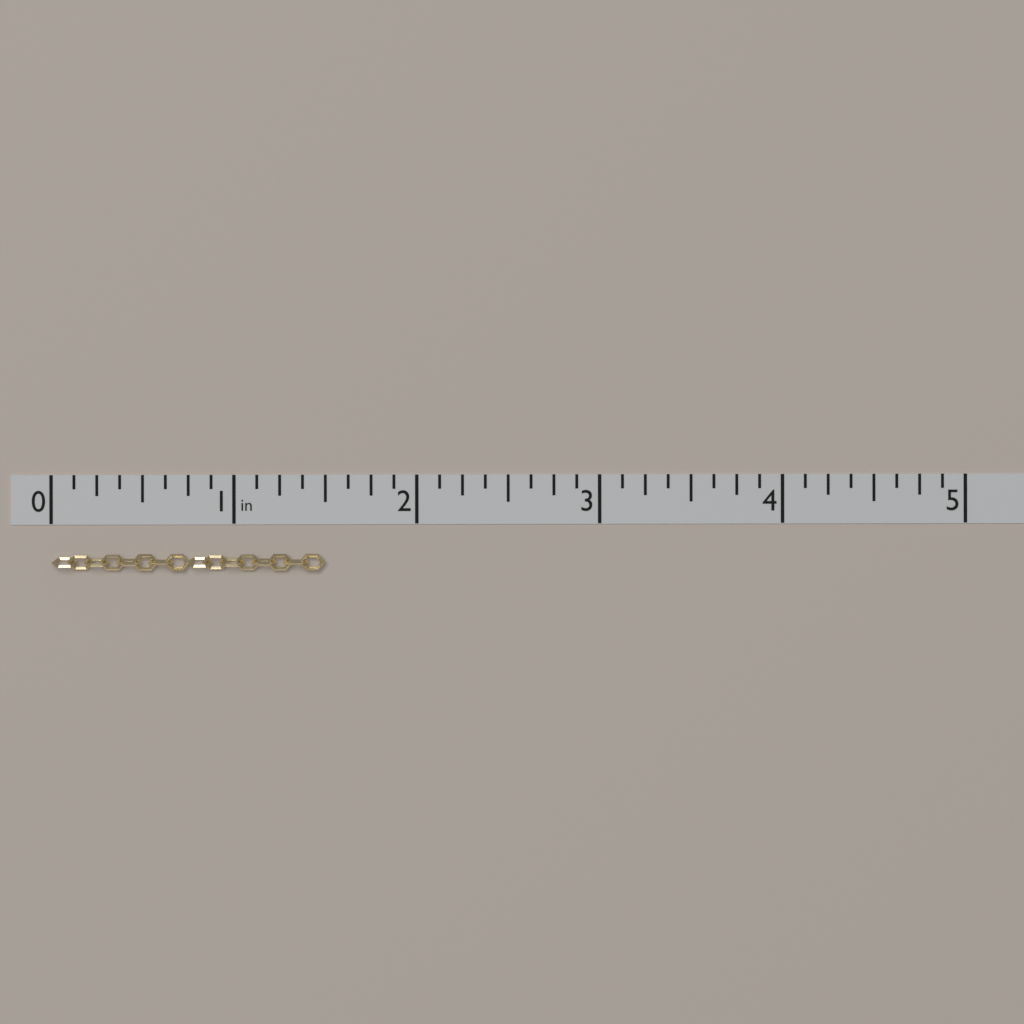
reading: 1.500 in
